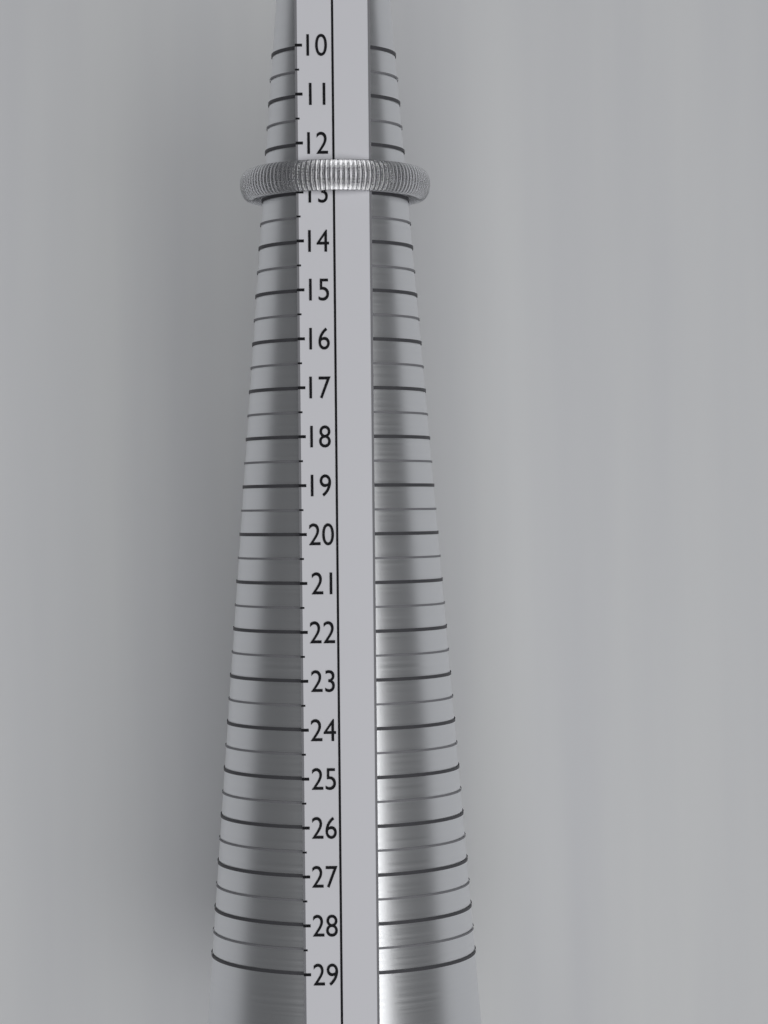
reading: 13.0 (no unit)
